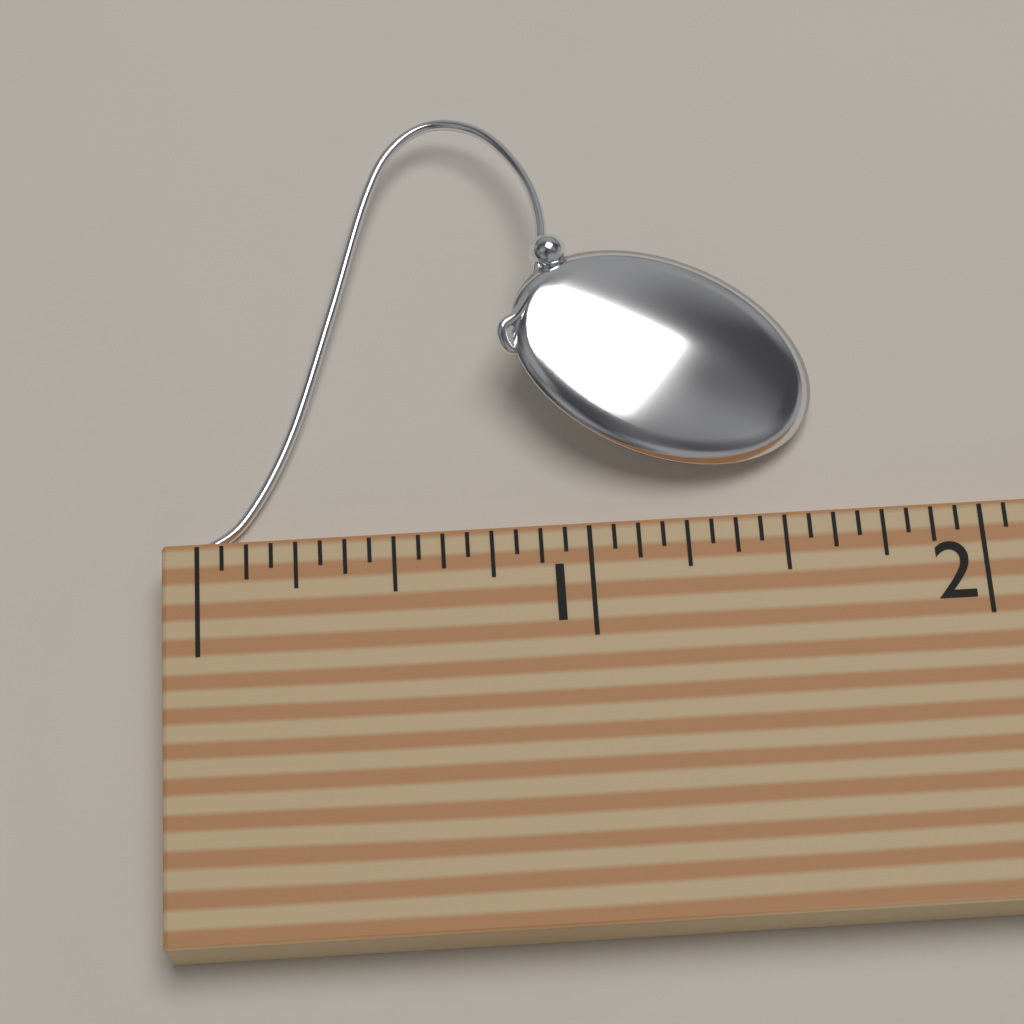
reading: 1.6250 (no unit)
